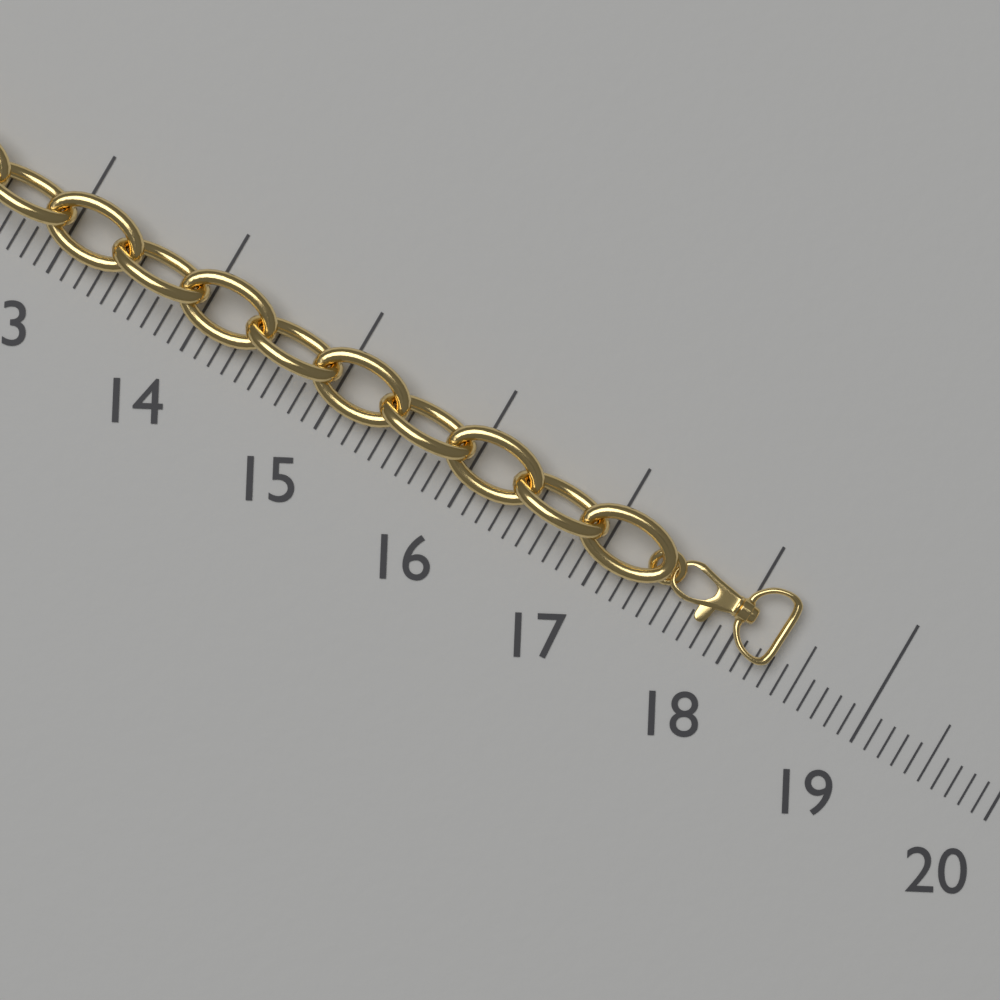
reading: 18.3 (no unit)
